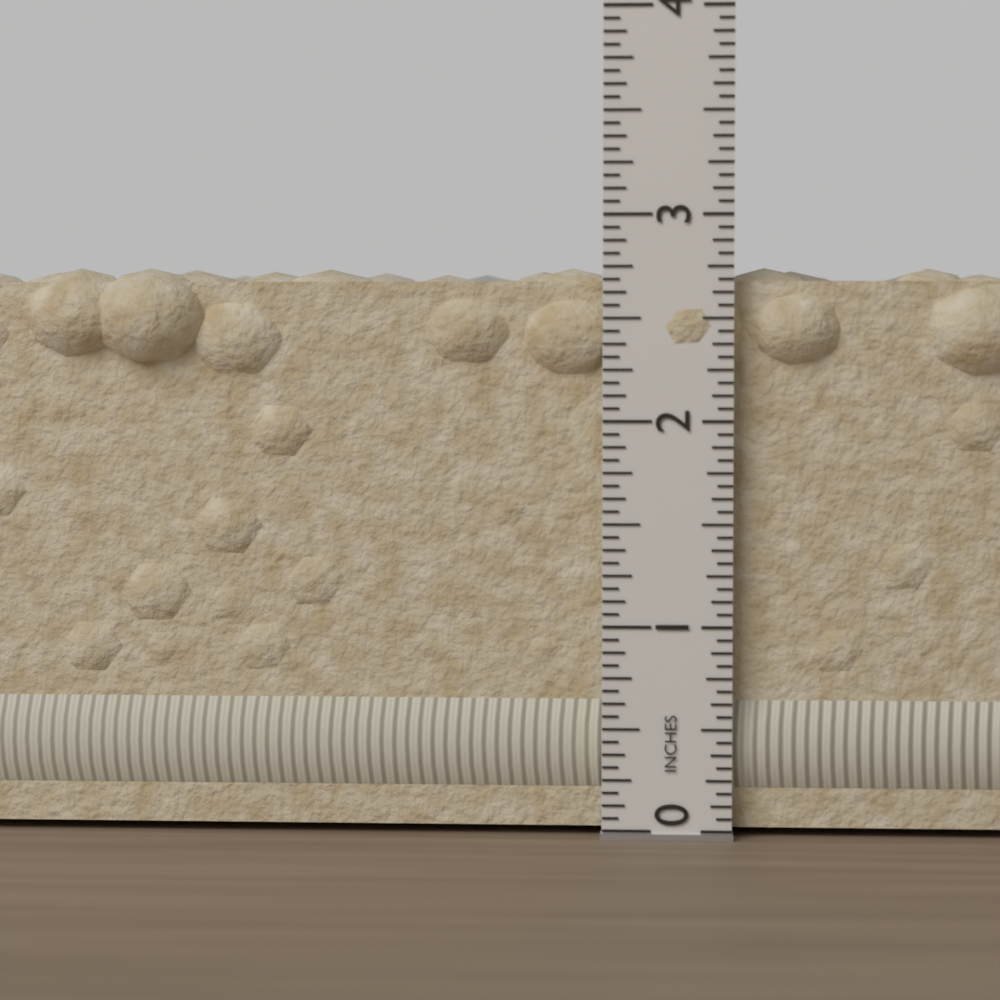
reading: 2.7500 in
